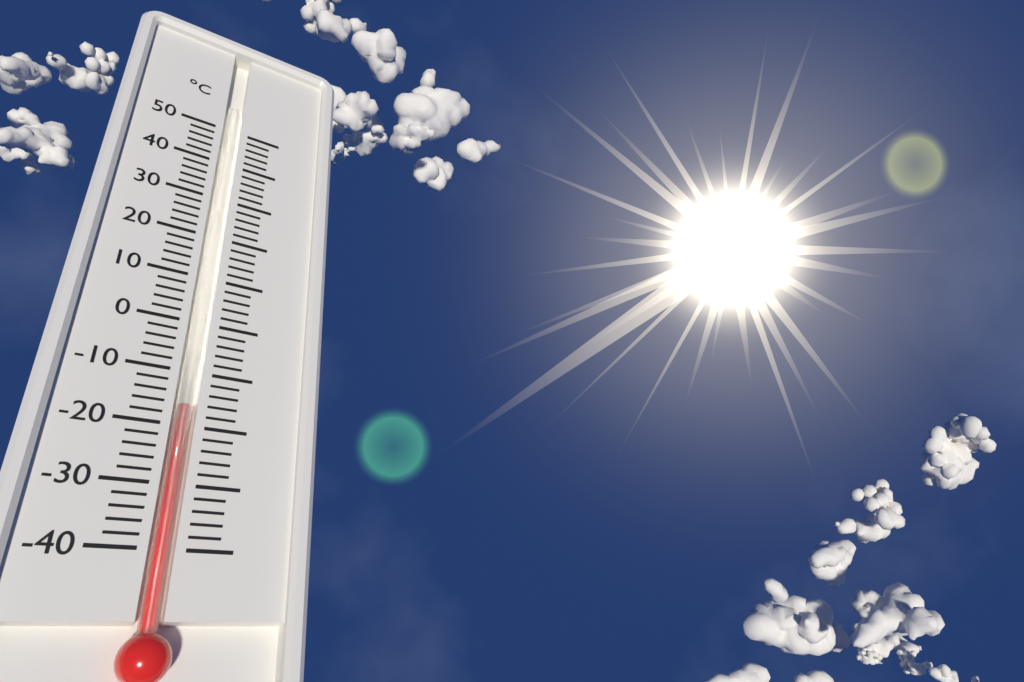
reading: -16 °C
